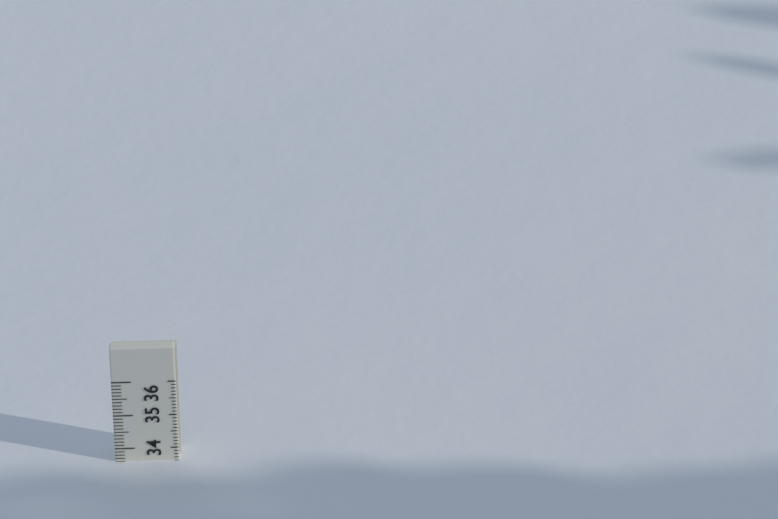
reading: 33.6 (no unit)
